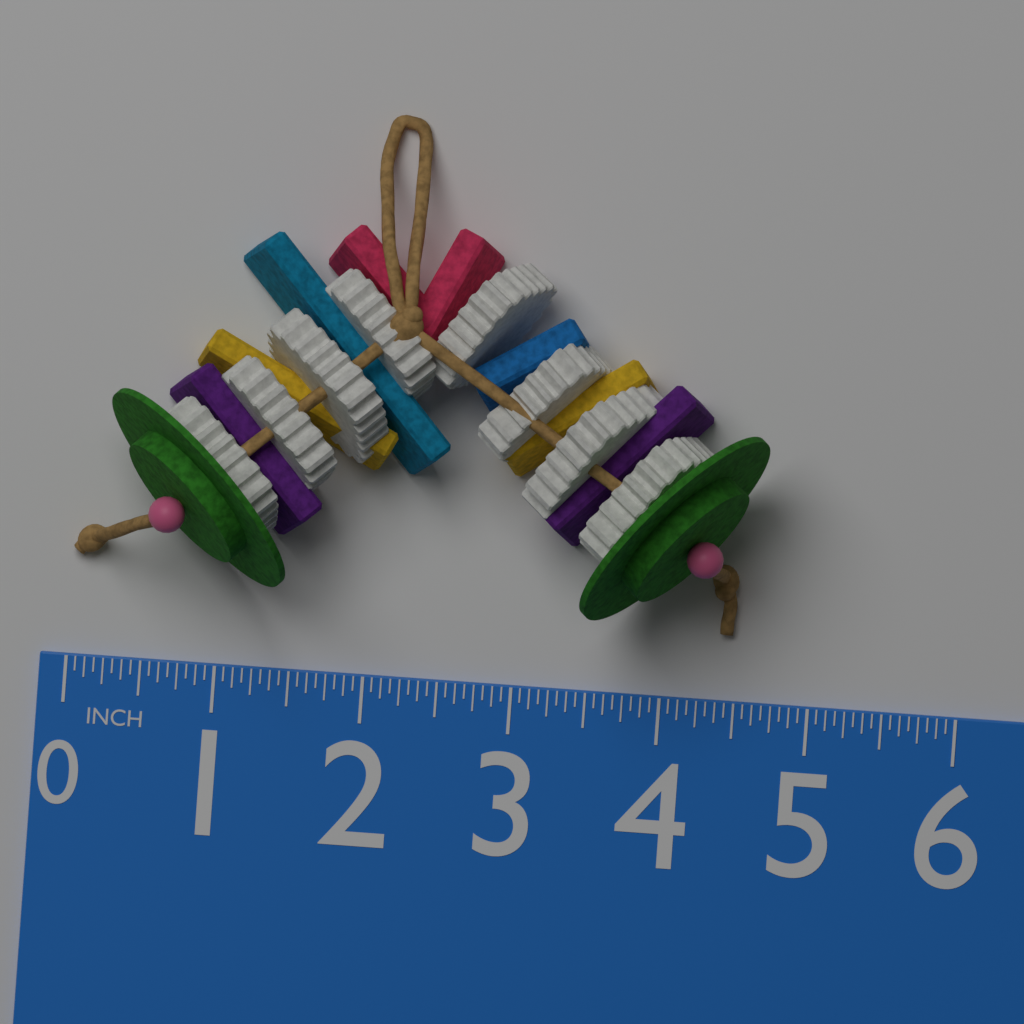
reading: 4.6250 in
